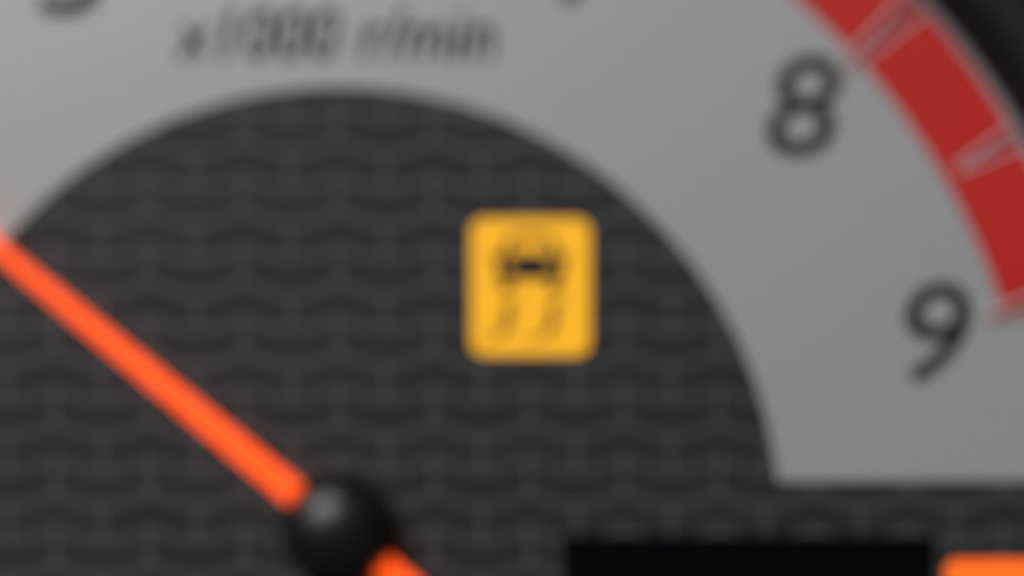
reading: 4.0 x1000 r/min
